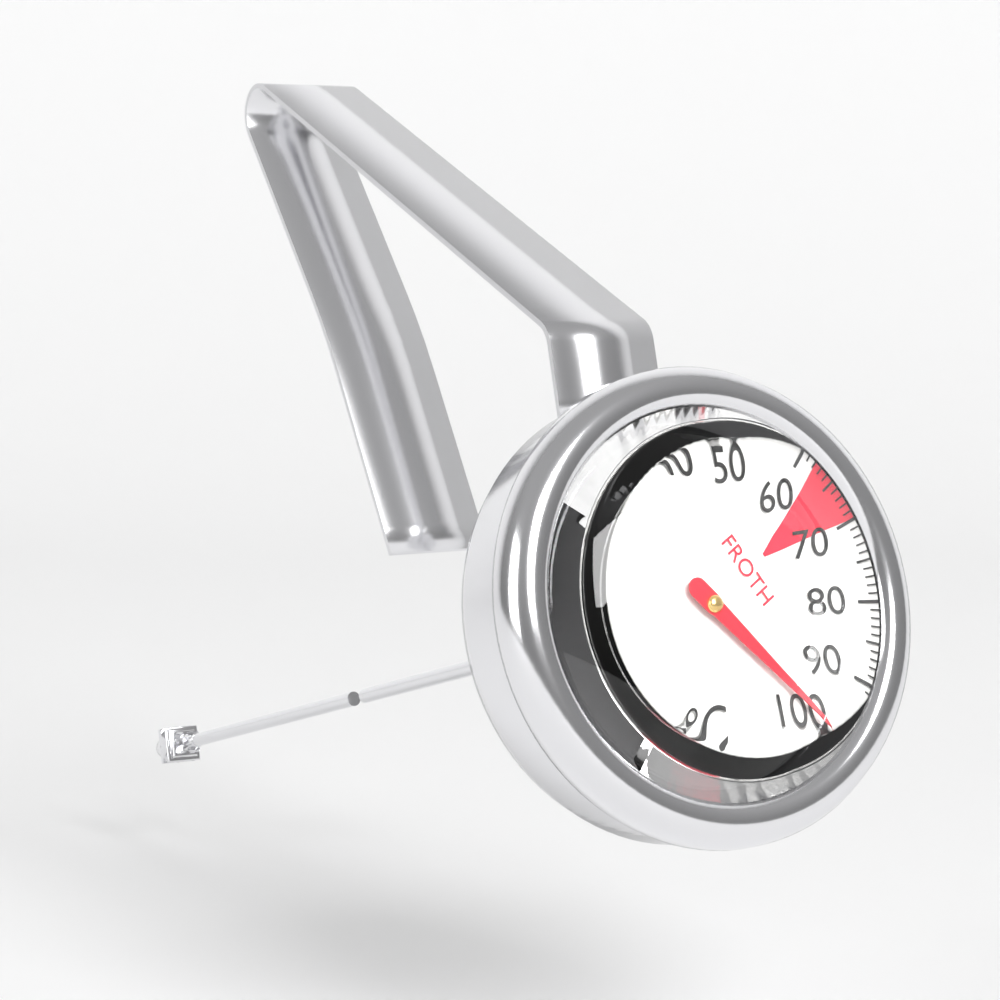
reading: 98 °C
